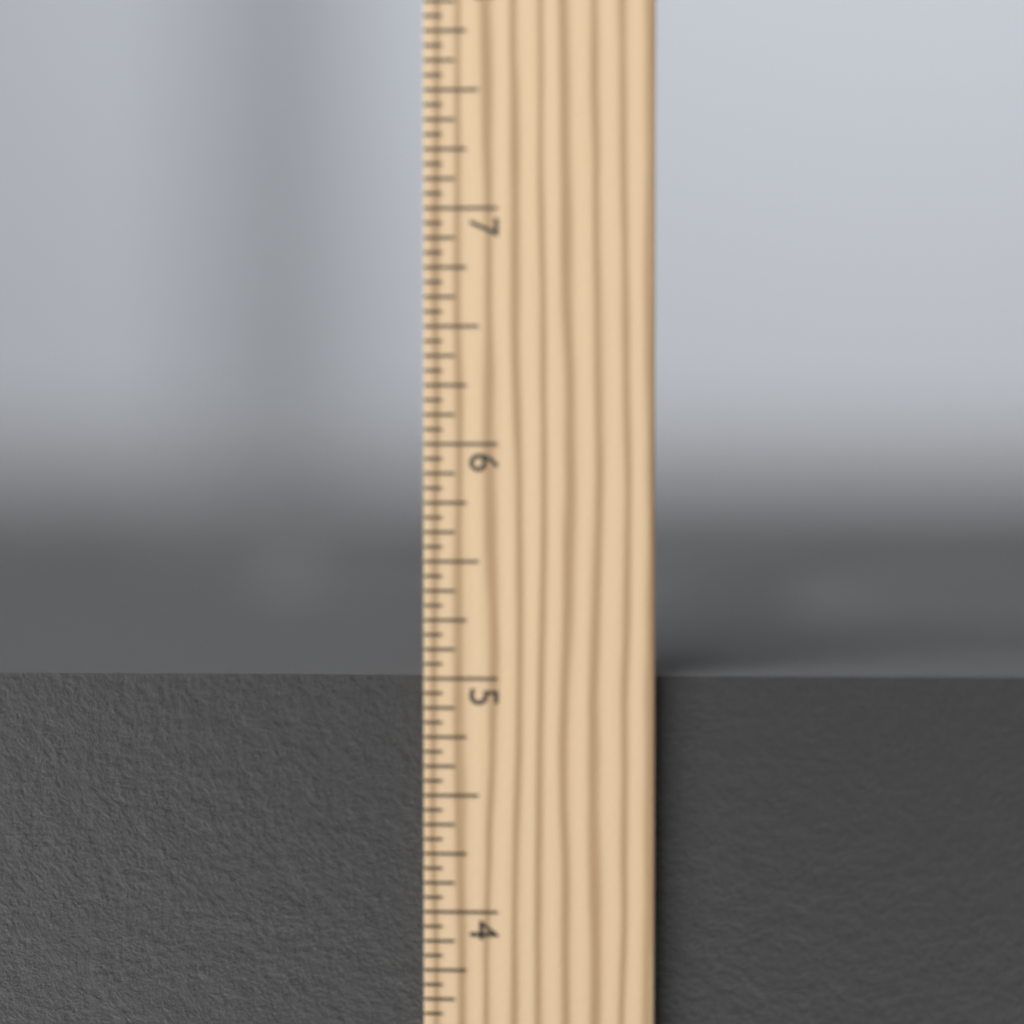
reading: 5.0000 in
